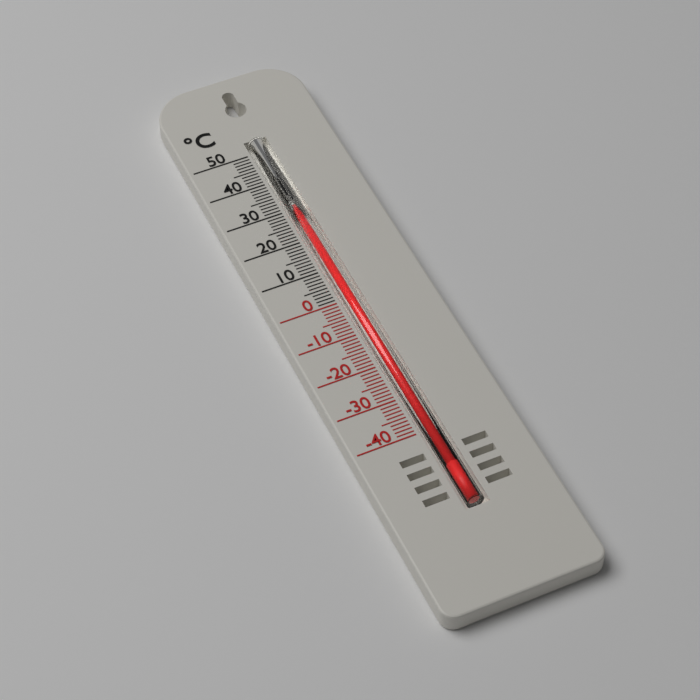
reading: 31 °C
